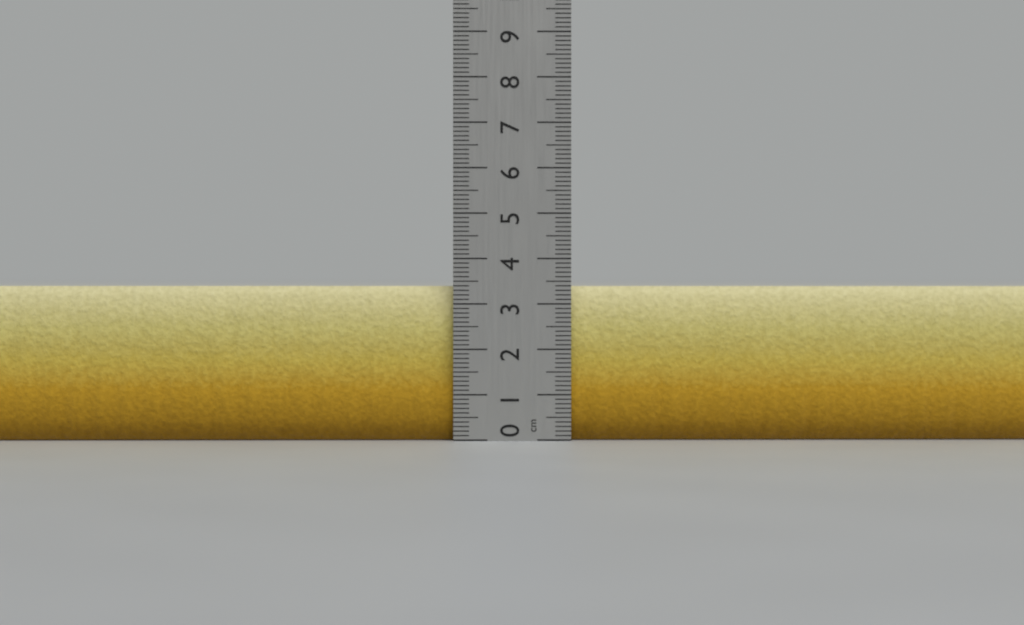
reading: 3.4 cm
